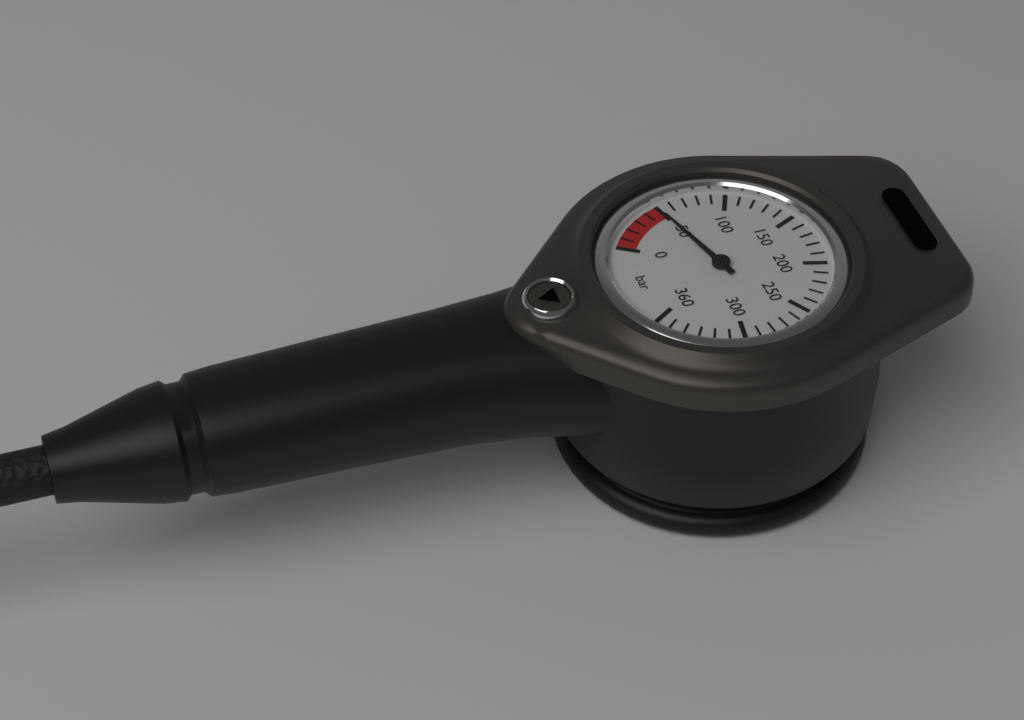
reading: 50 bar
